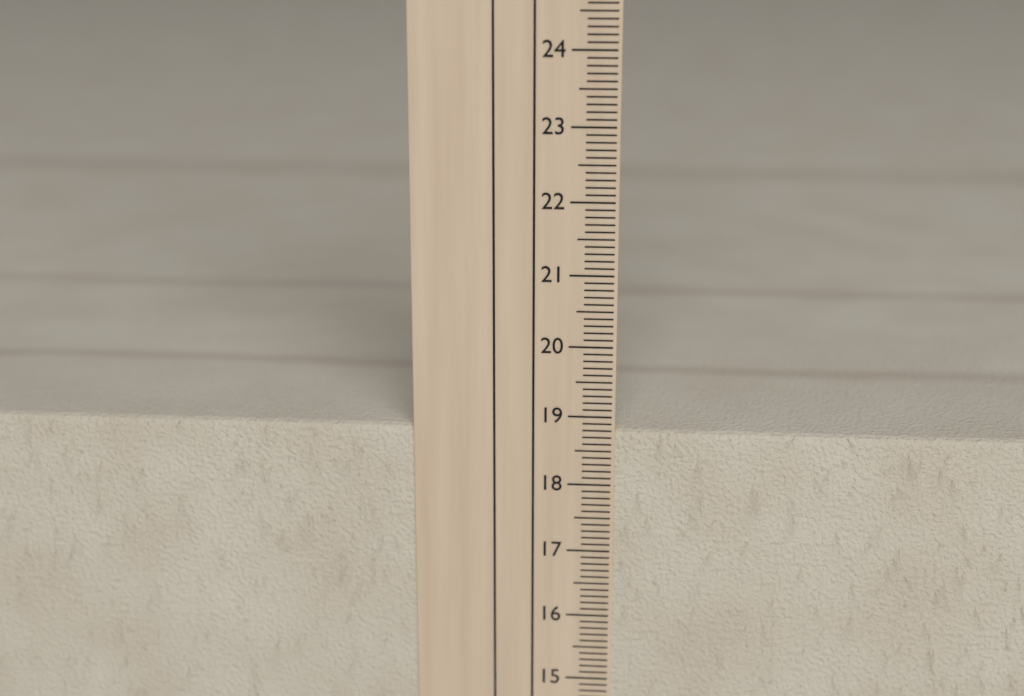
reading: 18.8 cm
